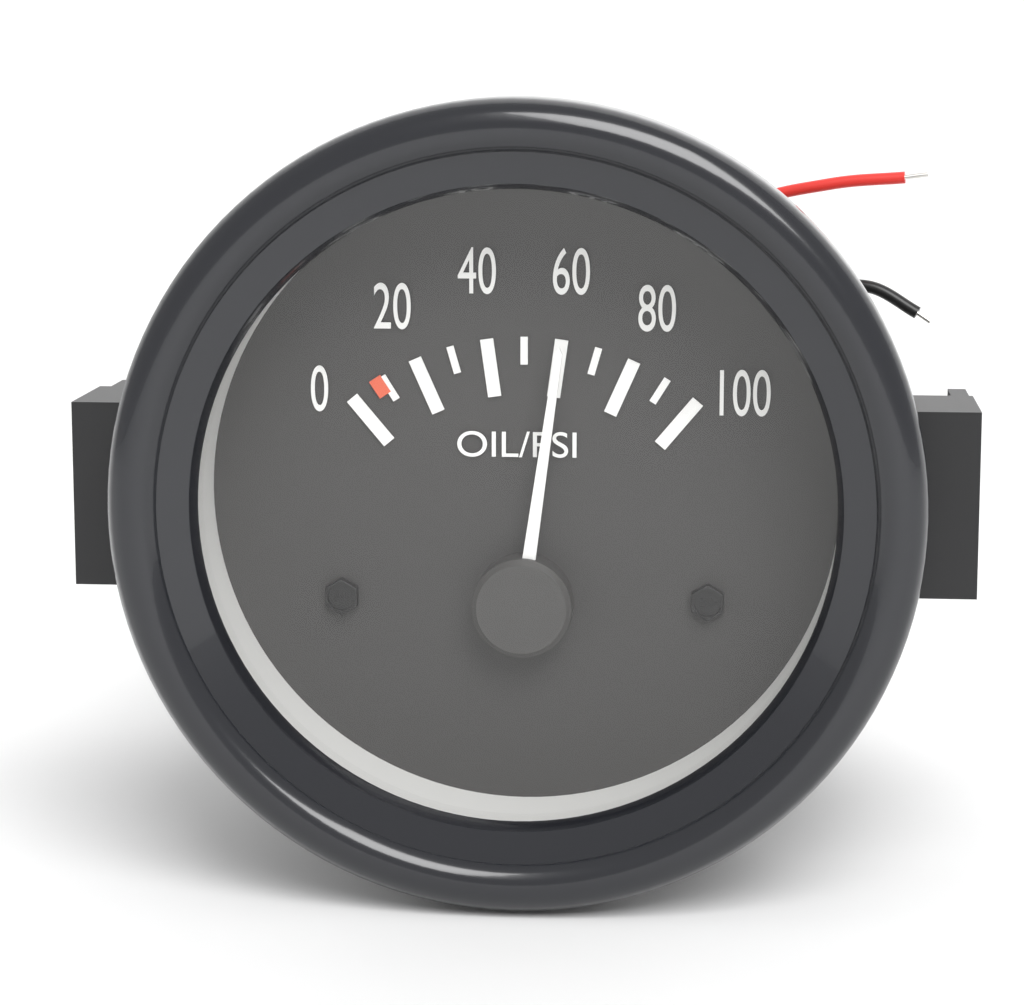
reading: 60 psi
